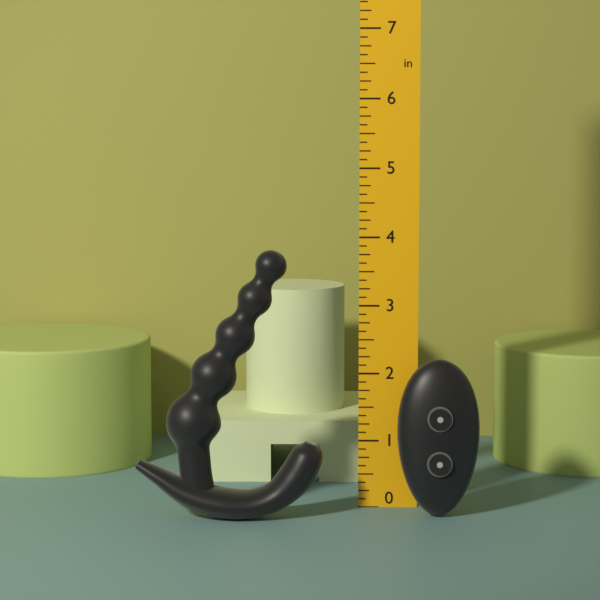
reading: 3.875 in
